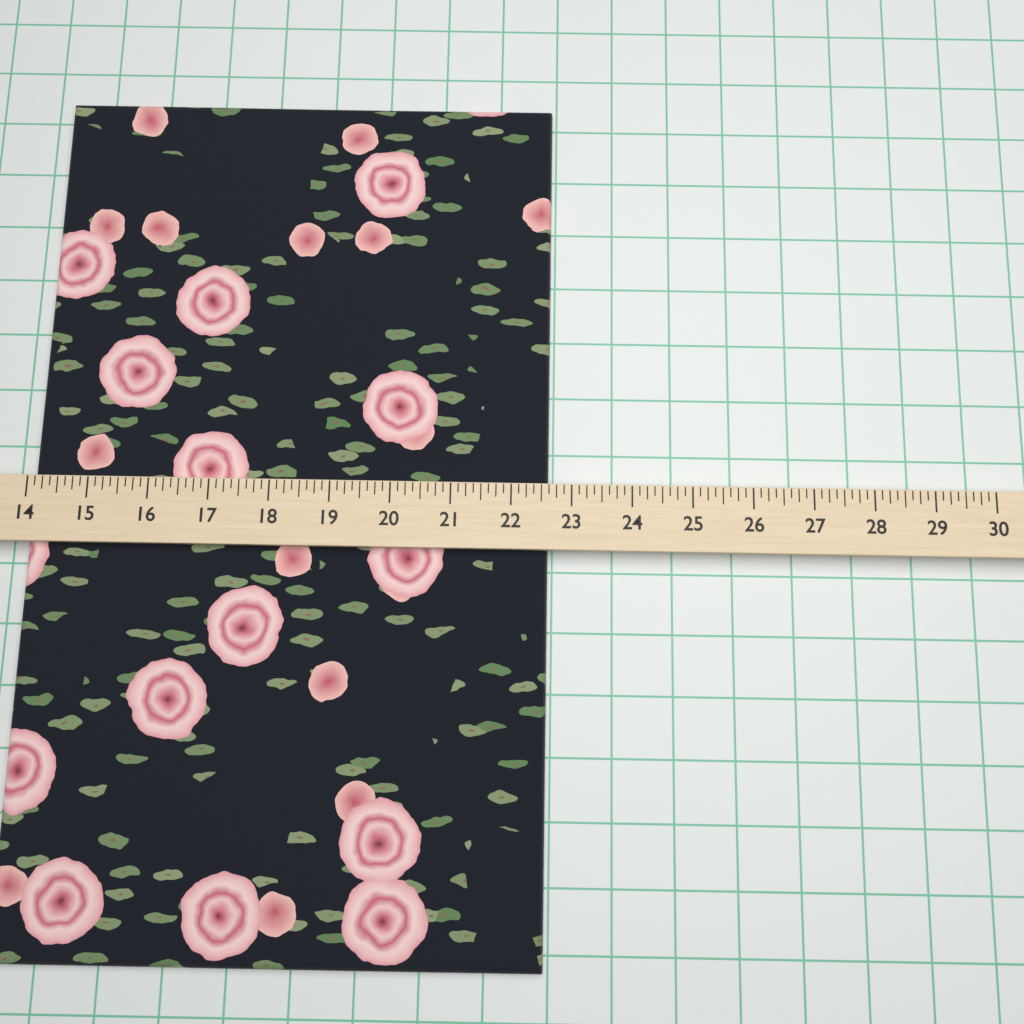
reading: 22.625 (no unit)
